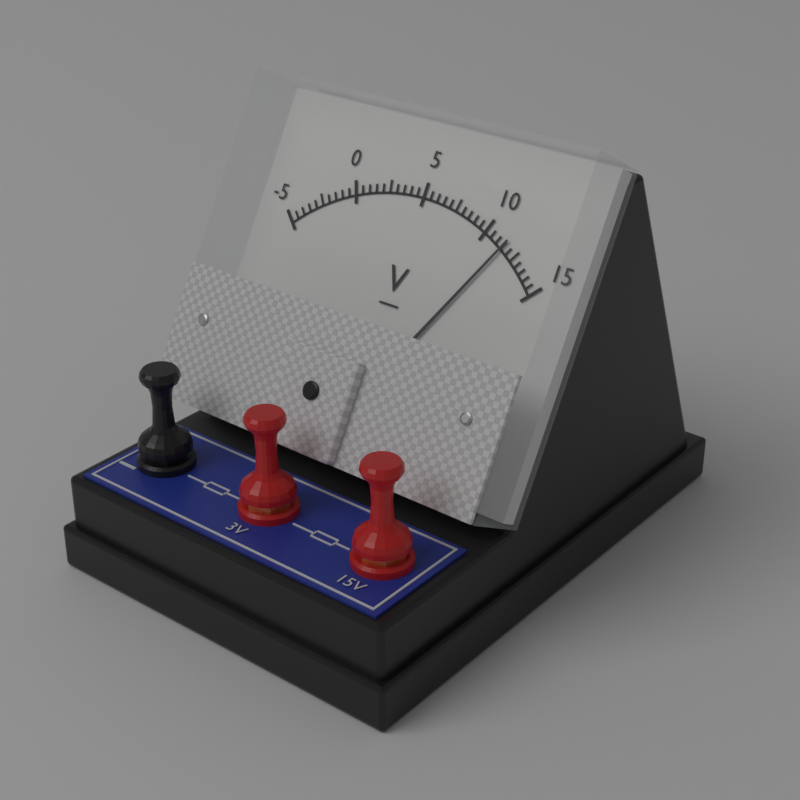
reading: 11.5 V
